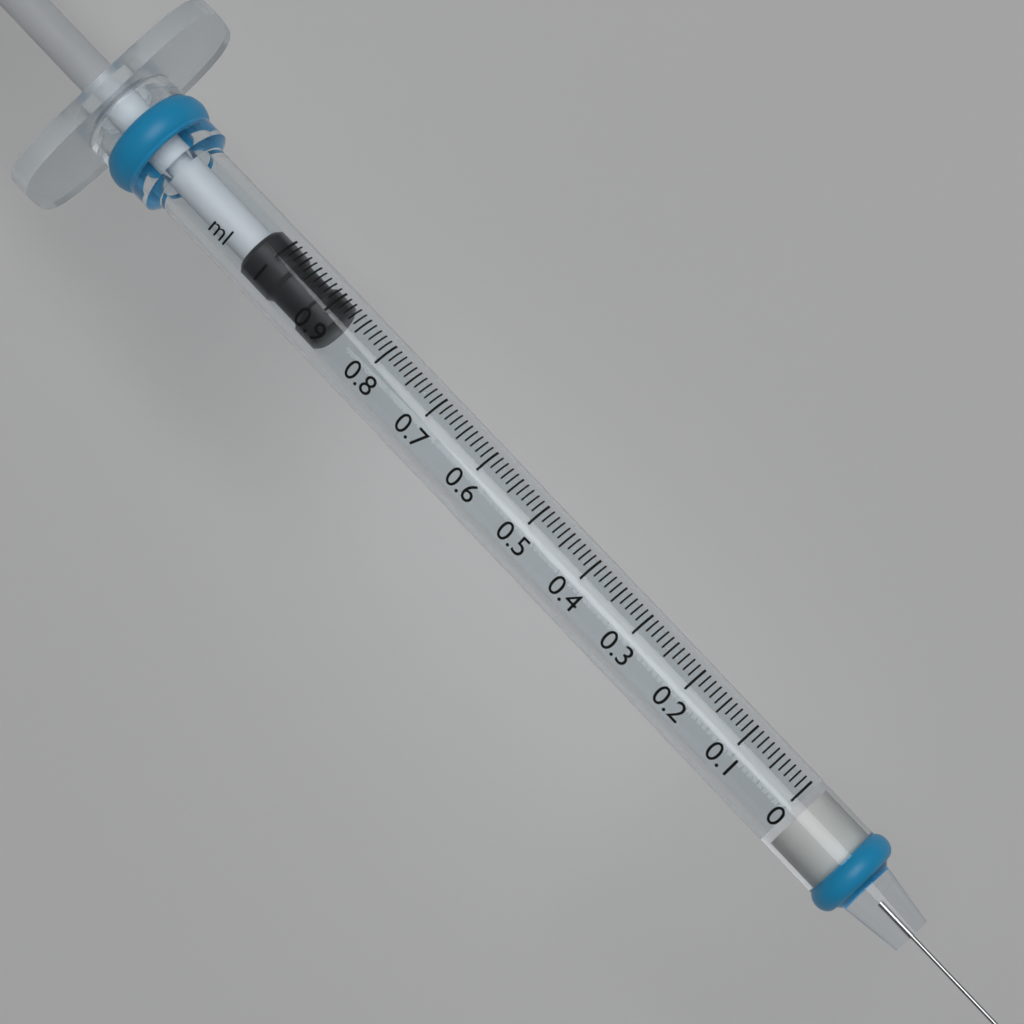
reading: 0.88 ml
